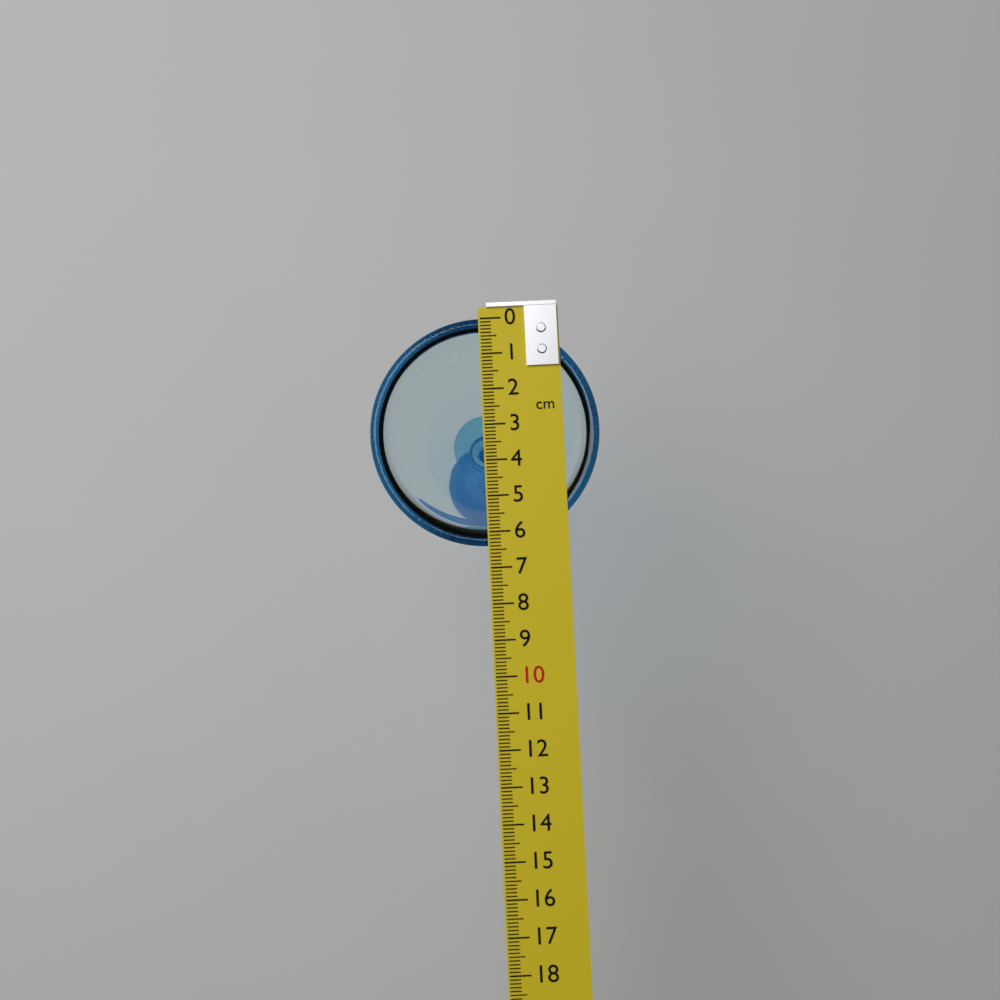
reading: 6.4 cm
